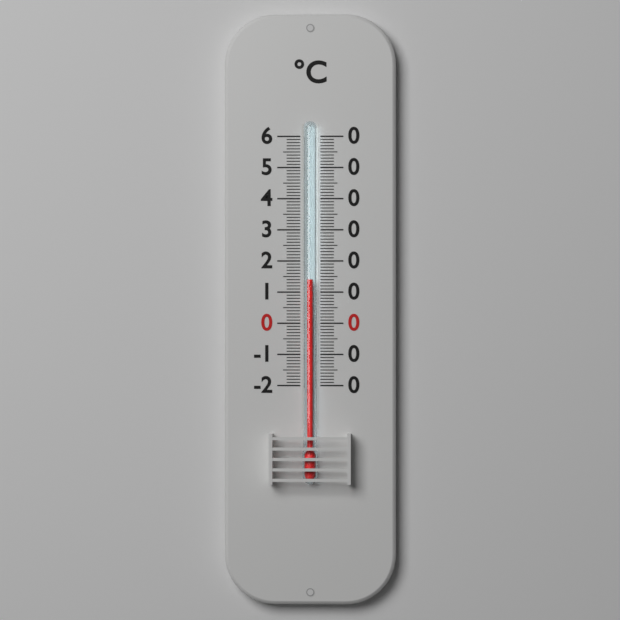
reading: 14 °C
